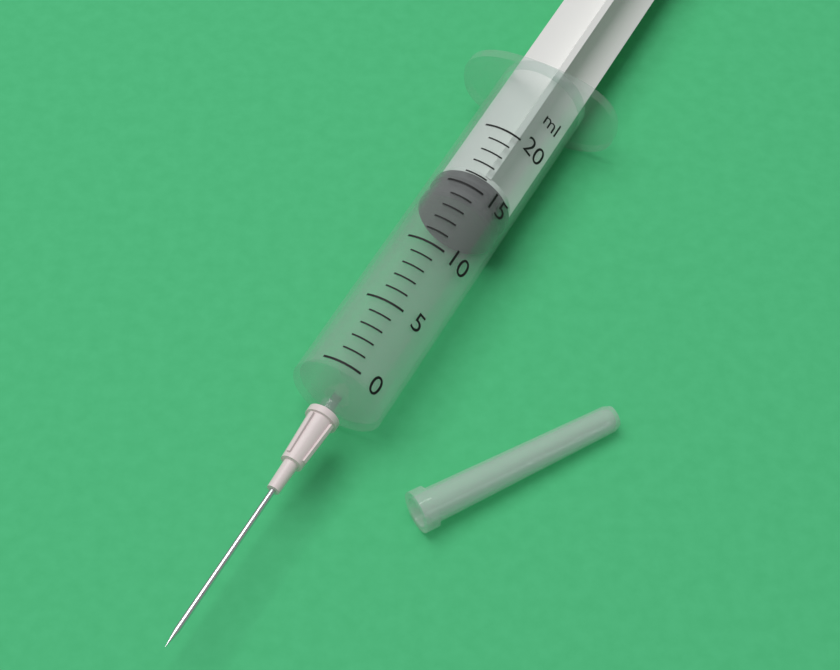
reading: 14 ml
